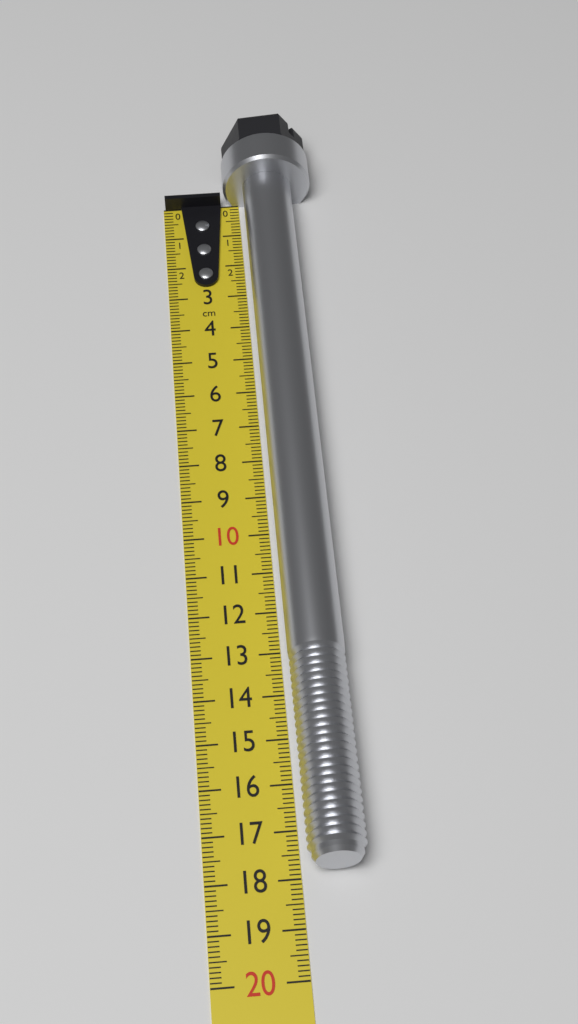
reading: 17.9 cm
